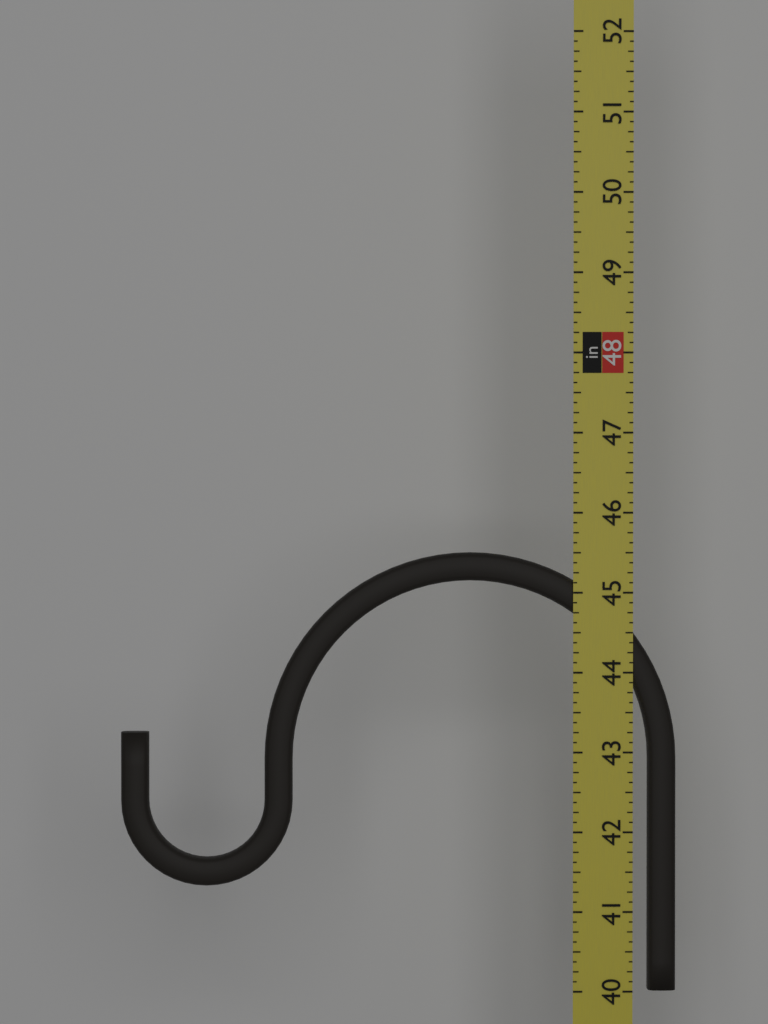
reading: 45.500 in
